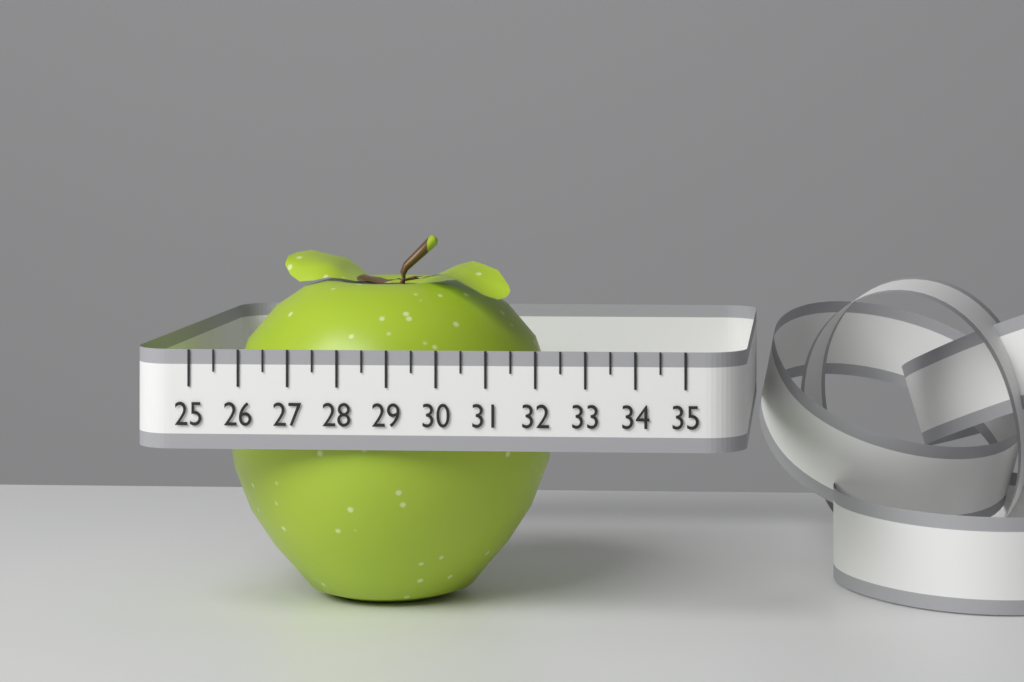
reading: 32.0 (no unit)
